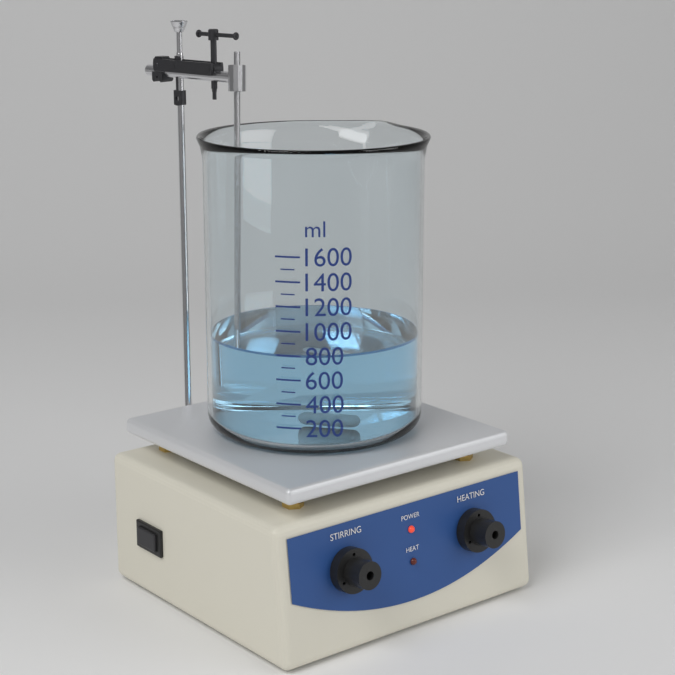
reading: 800 ml
